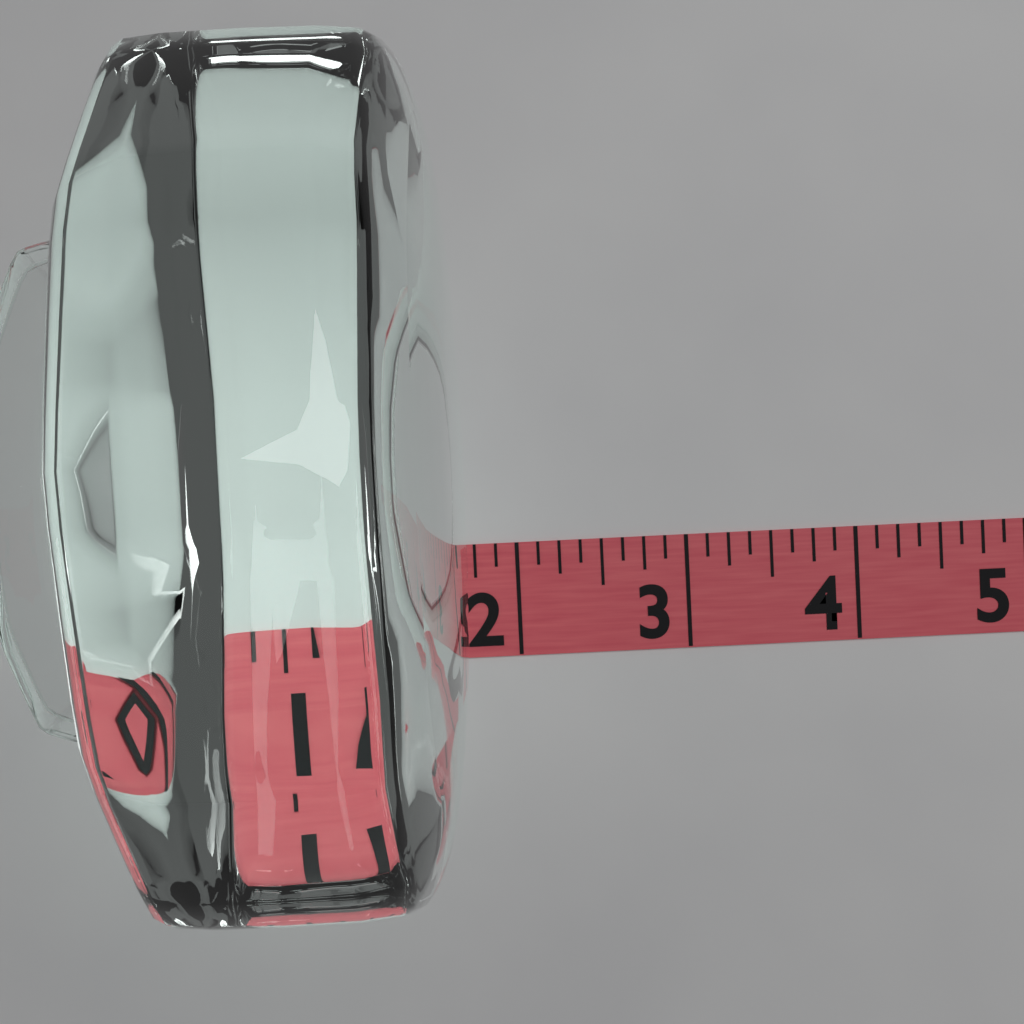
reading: 1.750 (no unit)
